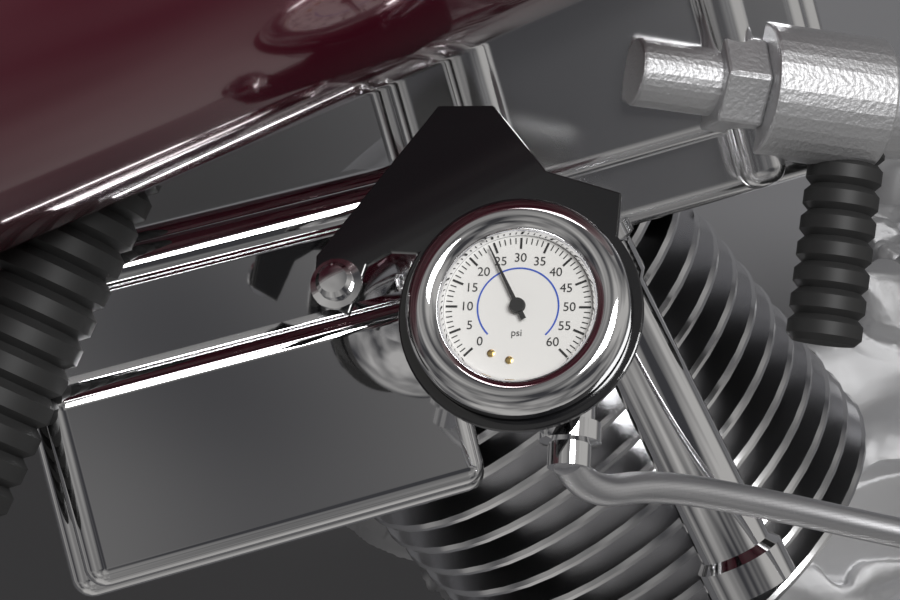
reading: 24 psi
